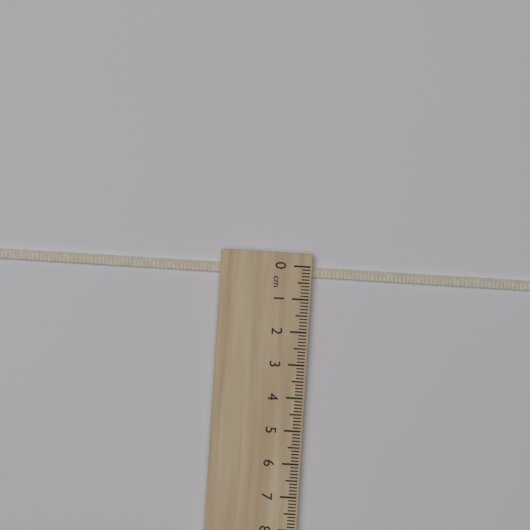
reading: 0.3 cm
